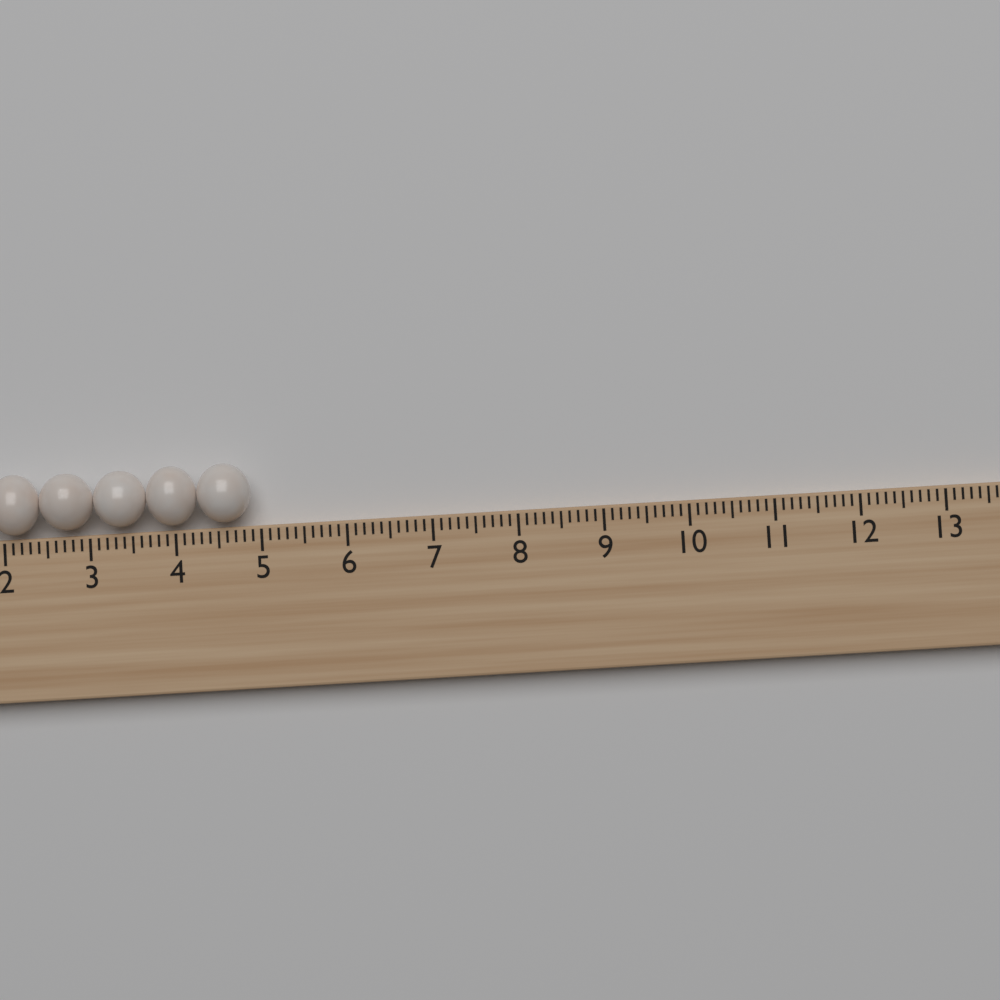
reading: 4.9 (no unit)
